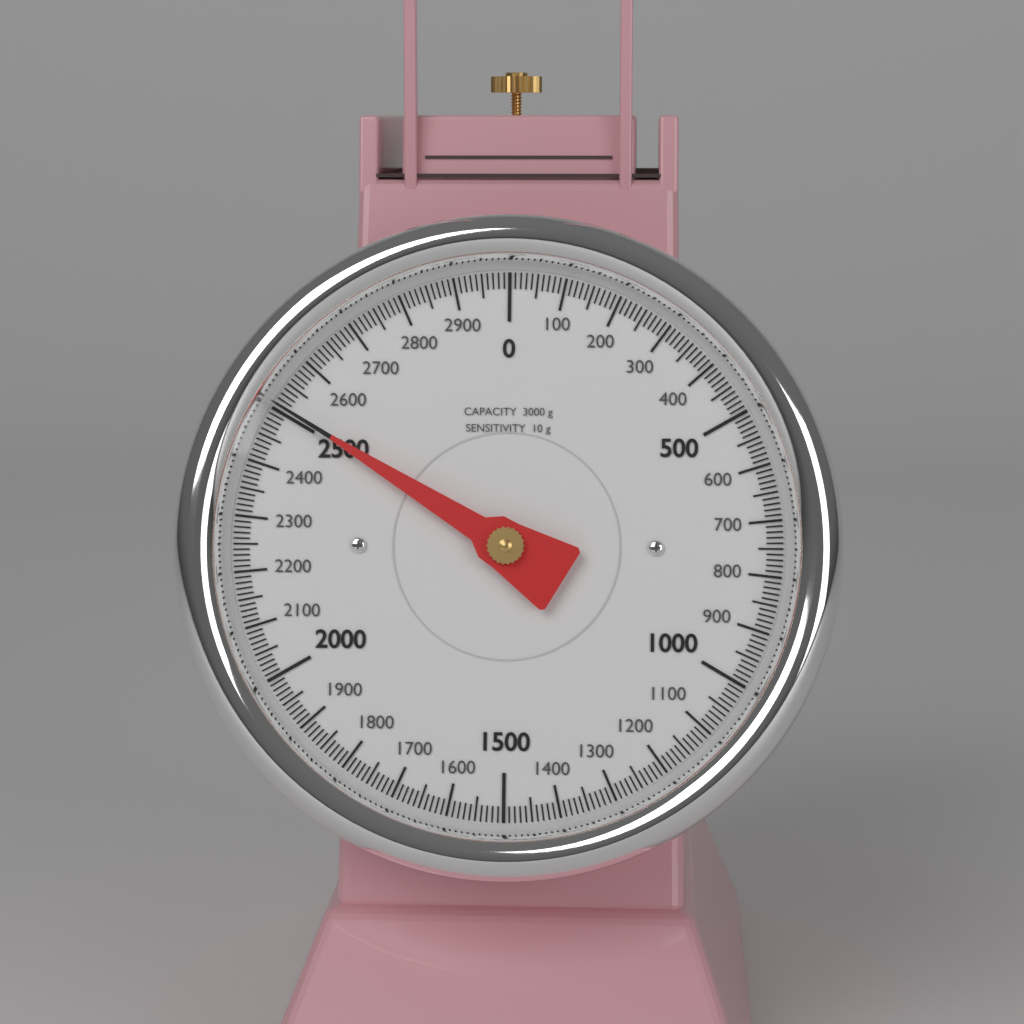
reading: 2510 g
